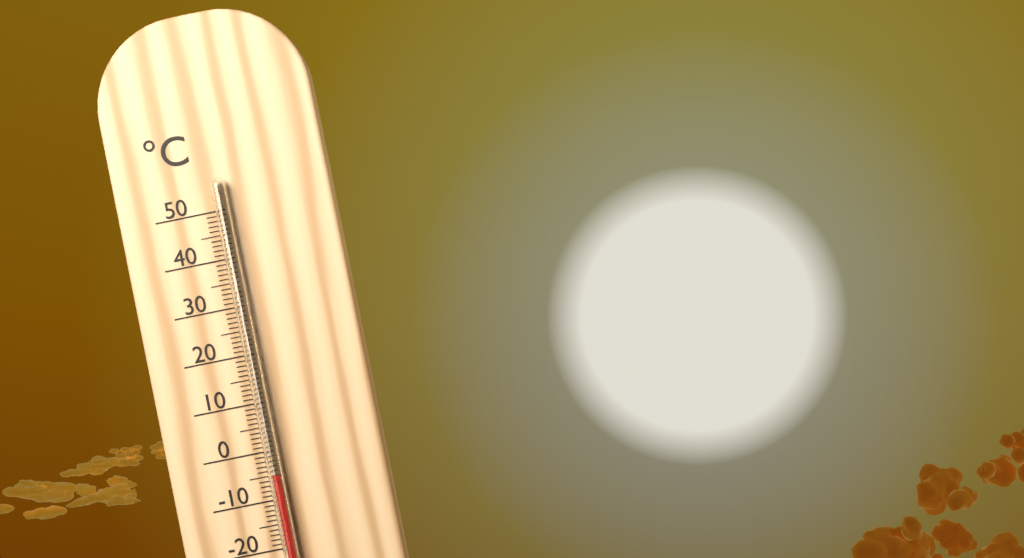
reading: -5 °C
